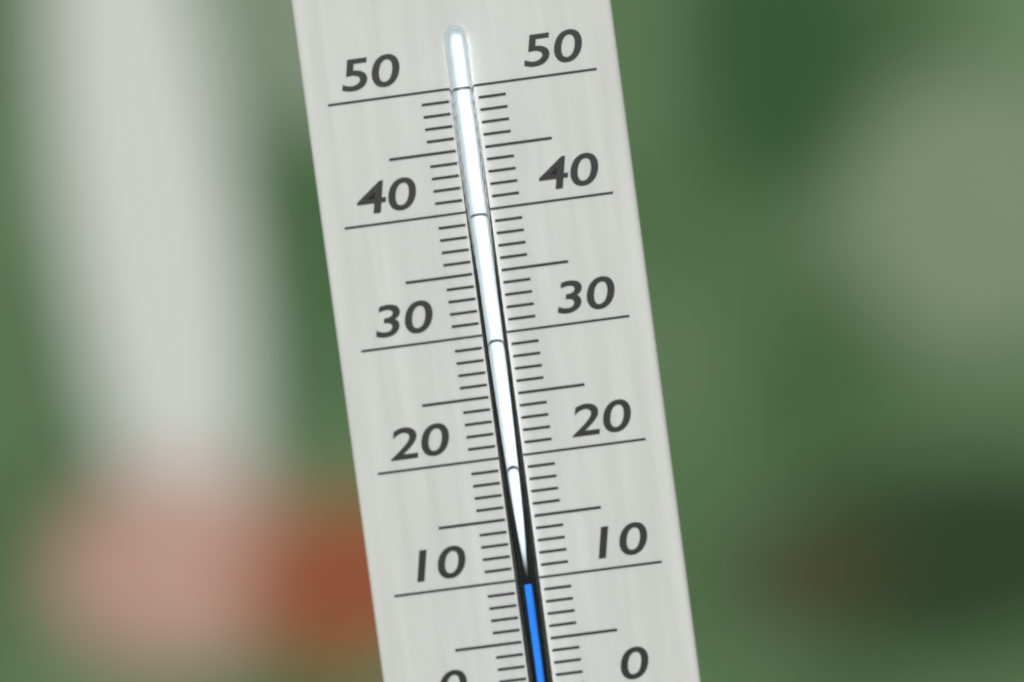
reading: 10 °C
